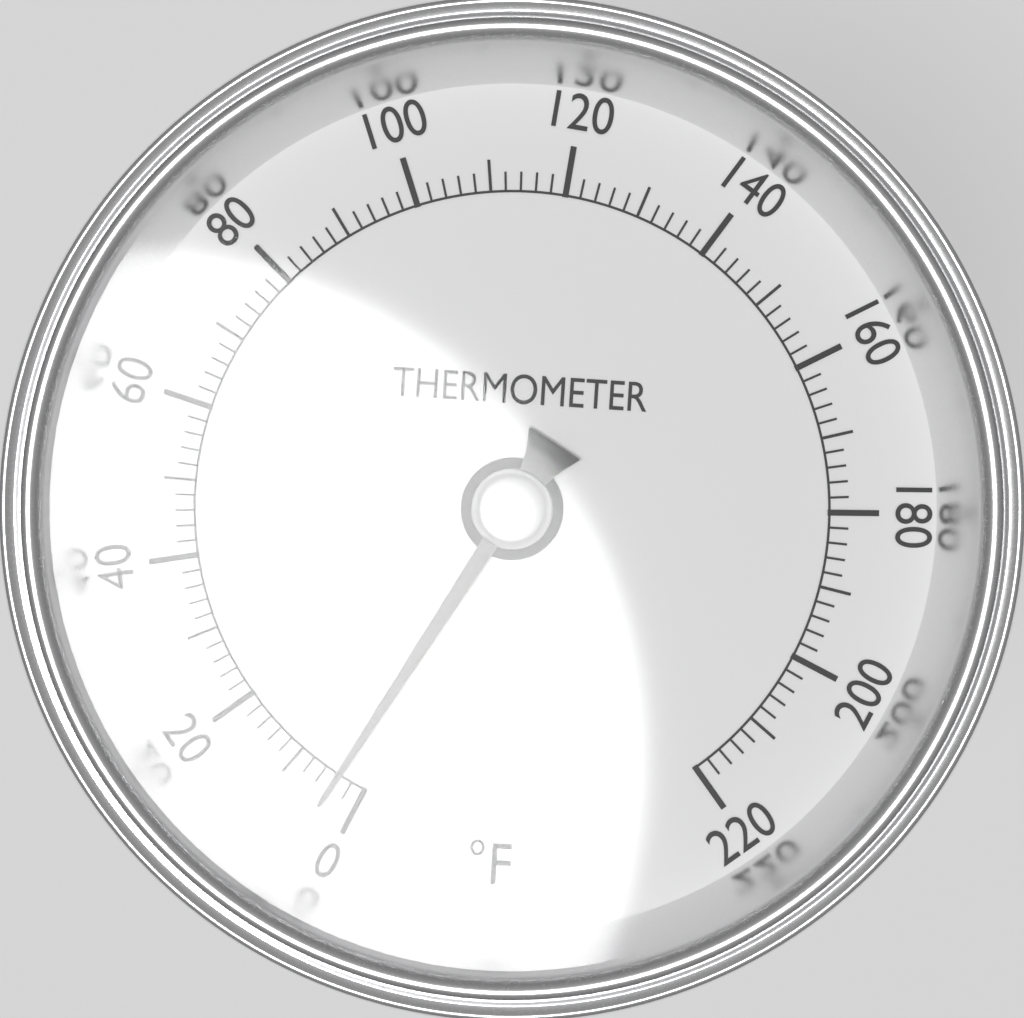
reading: 4 °F
